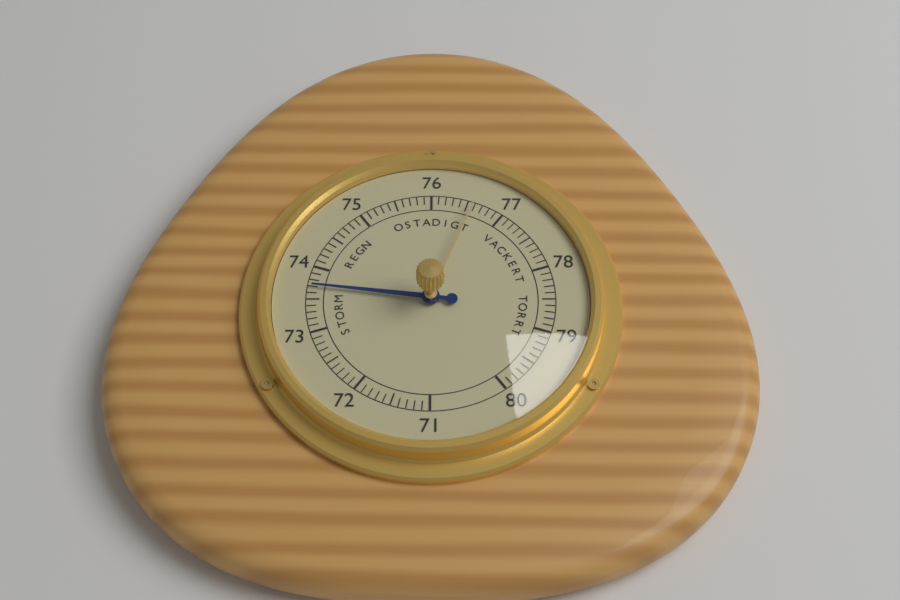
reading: 73.7 (no unit)
